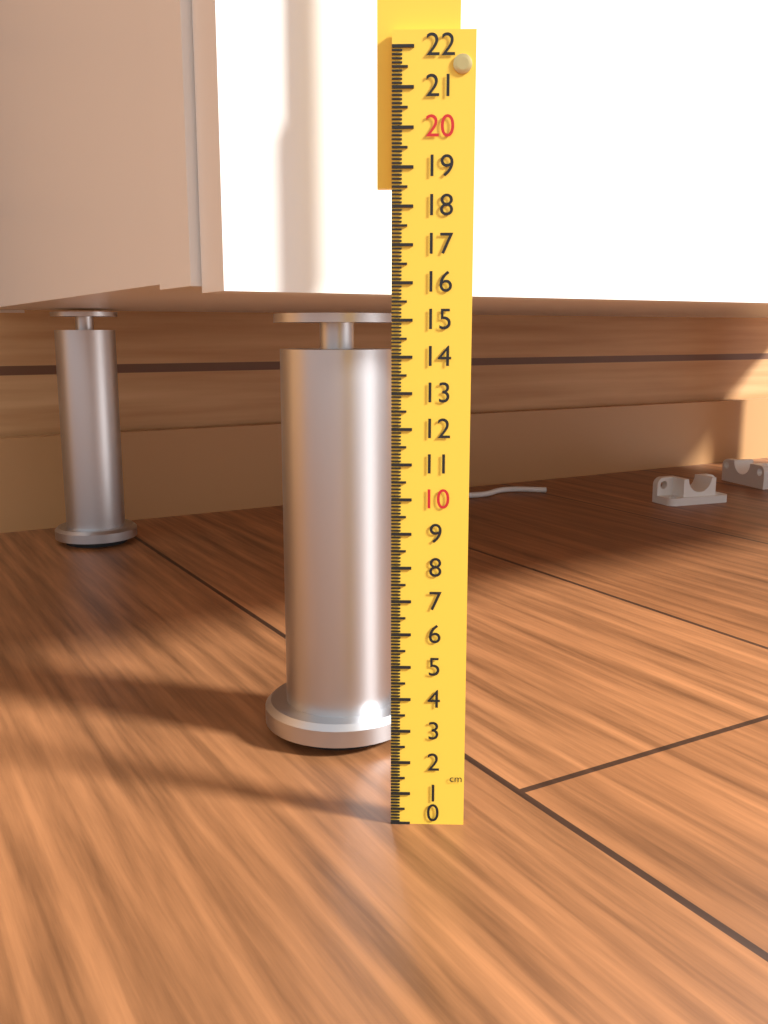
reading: 15.3 cm
